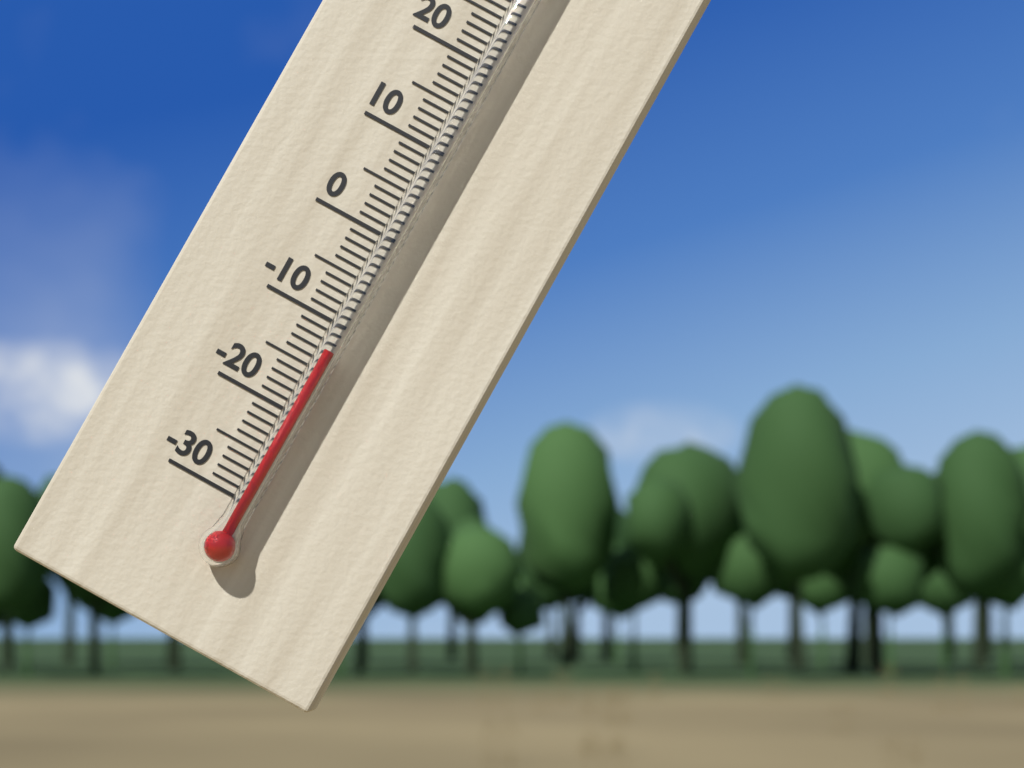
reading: -13 °C
